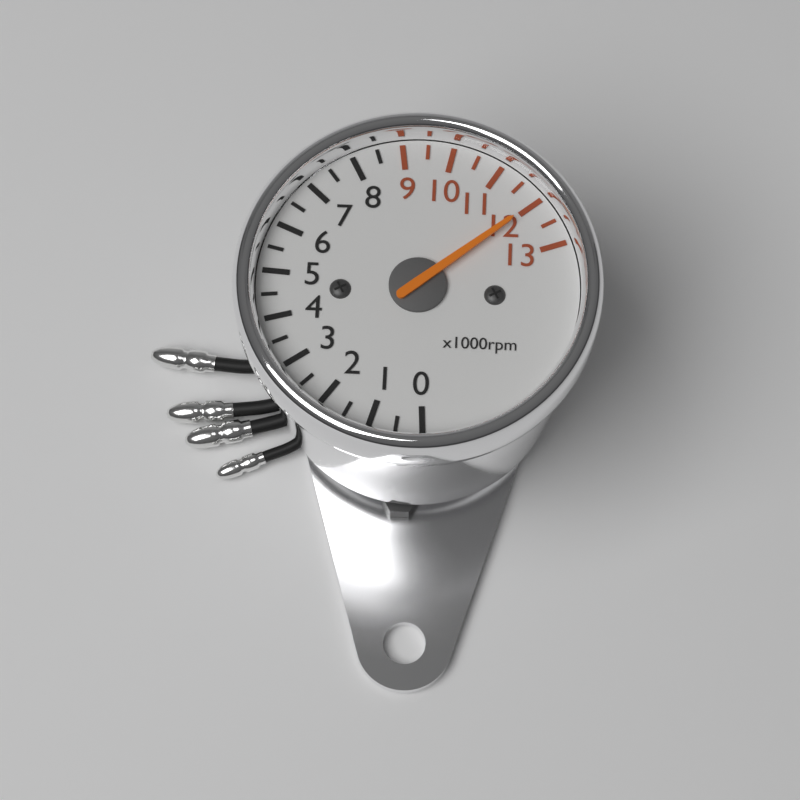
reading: 12000 rpm
